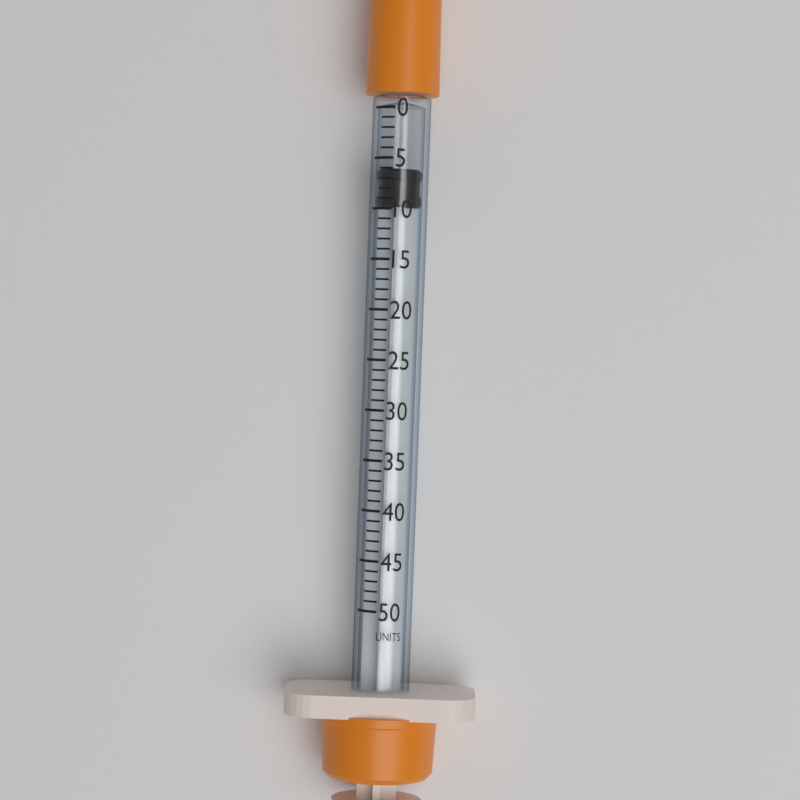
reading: 6 units
